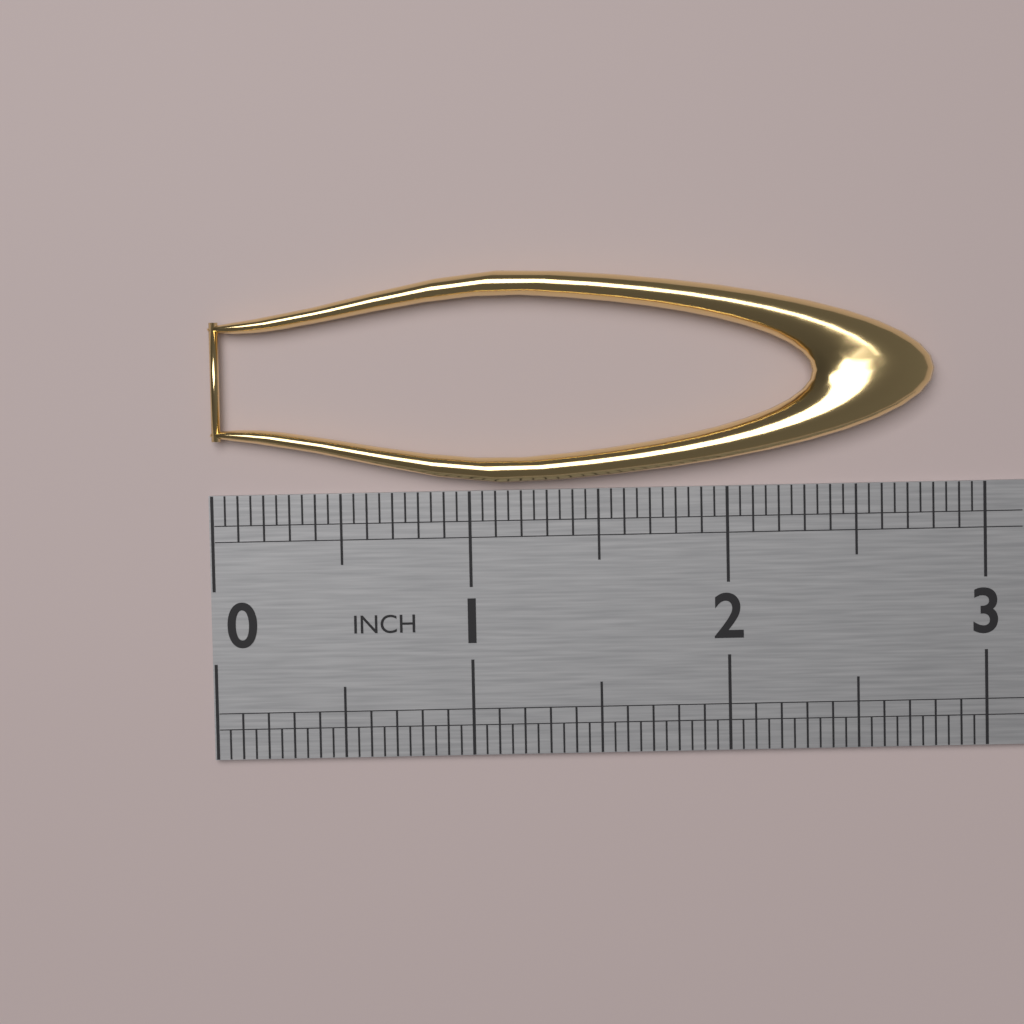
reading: 2.80 in
